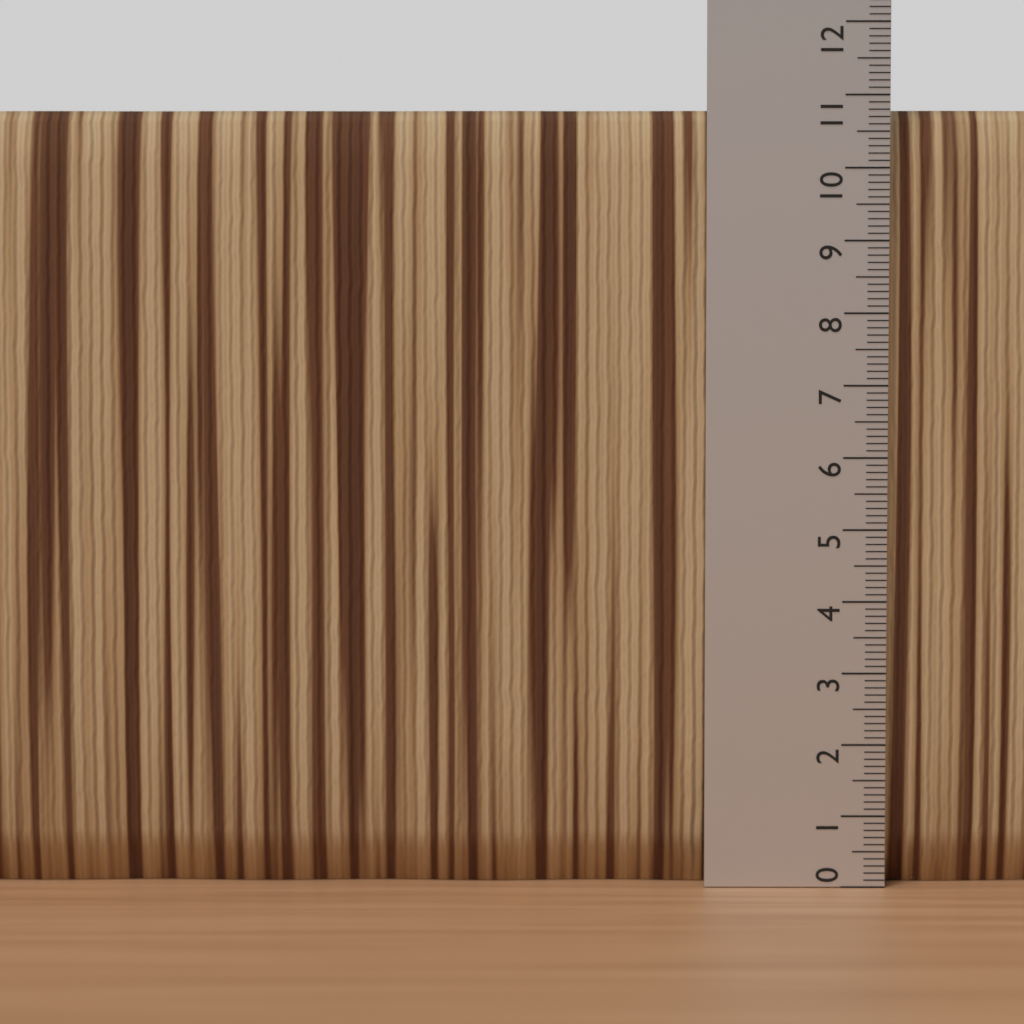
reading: 10.8 (no unit)
